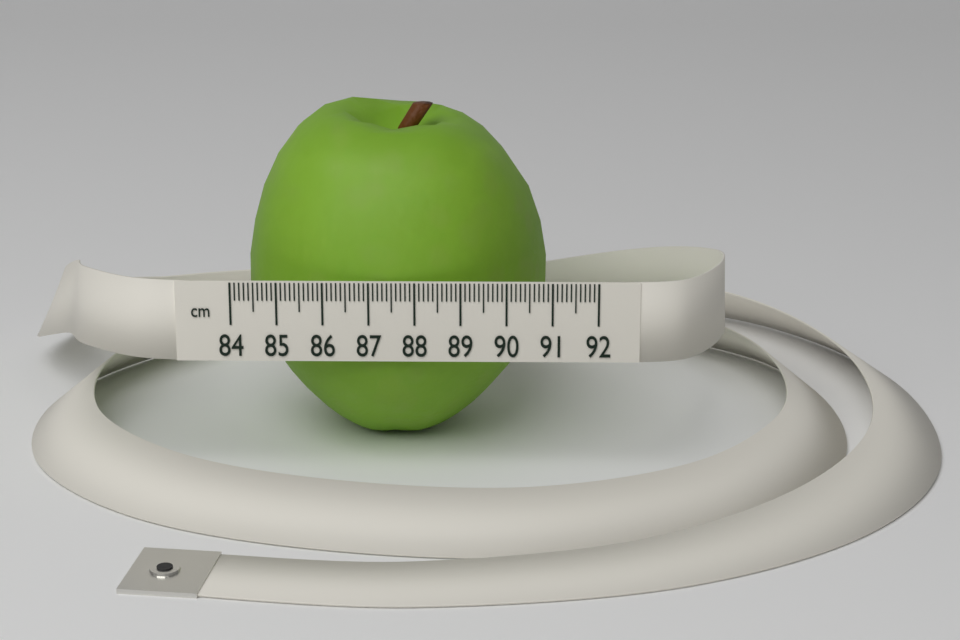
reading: 90.9 cm
